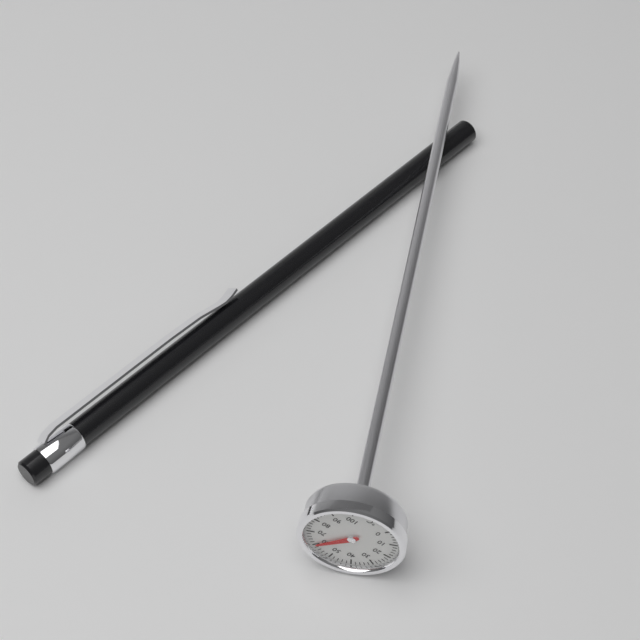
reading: 60 °C
